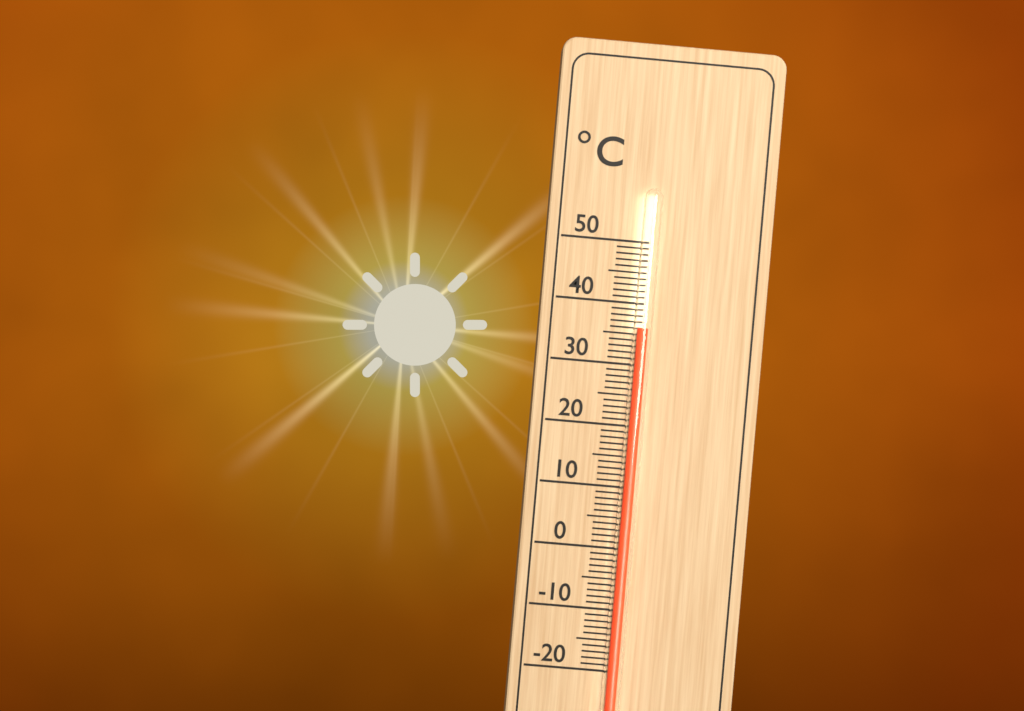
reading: 36 °C
